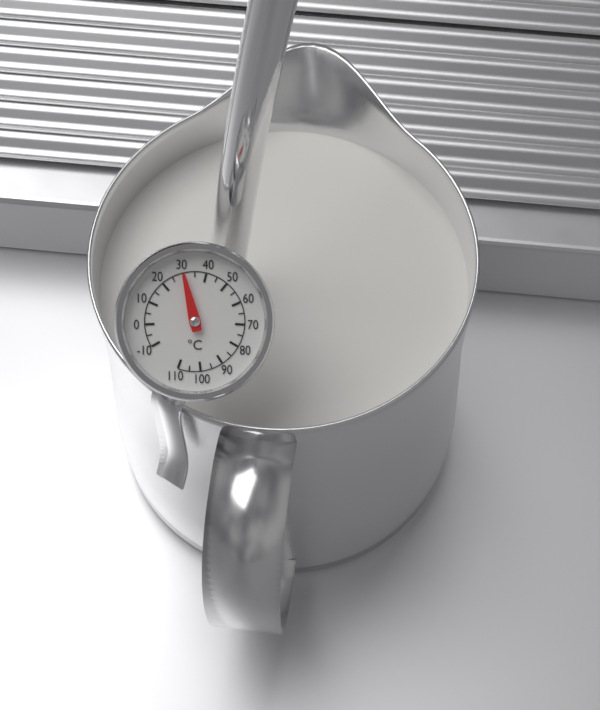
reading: 30 °C
